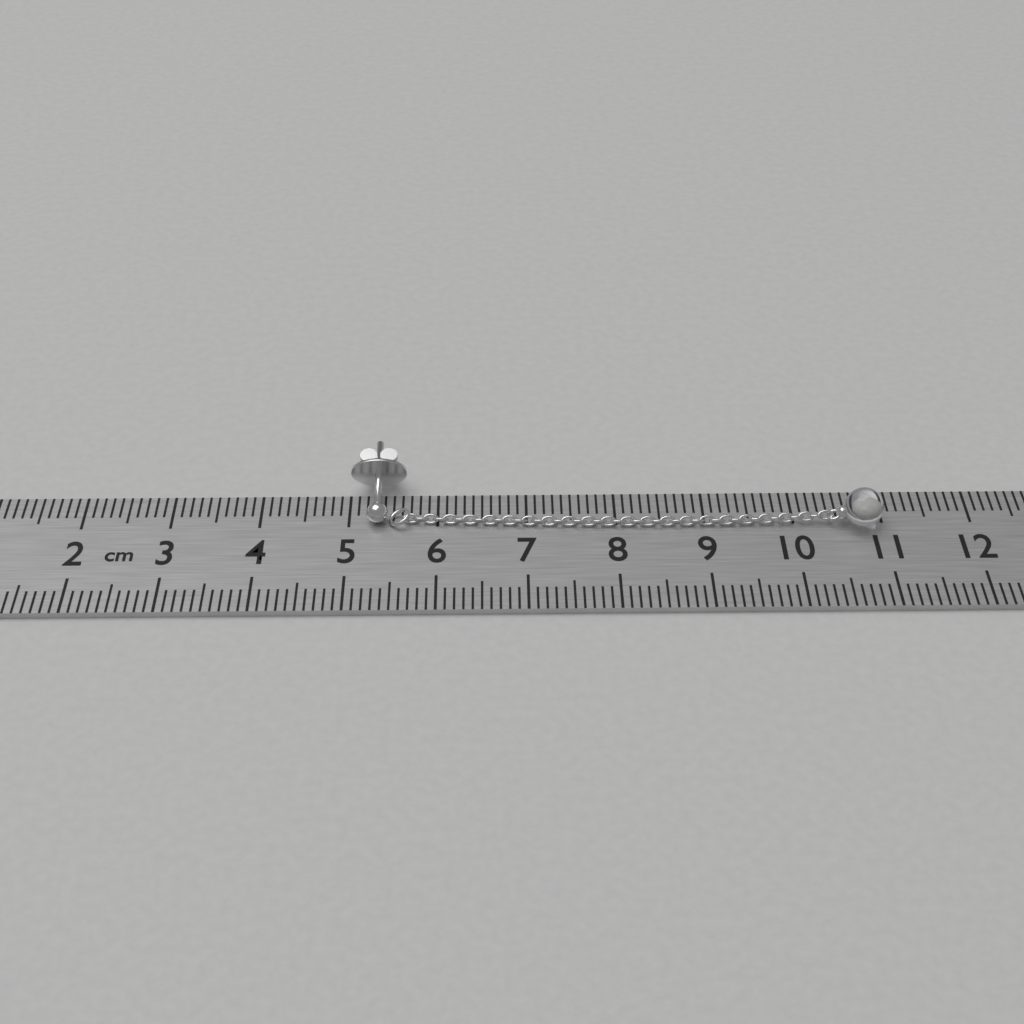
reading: 11.0 cm
